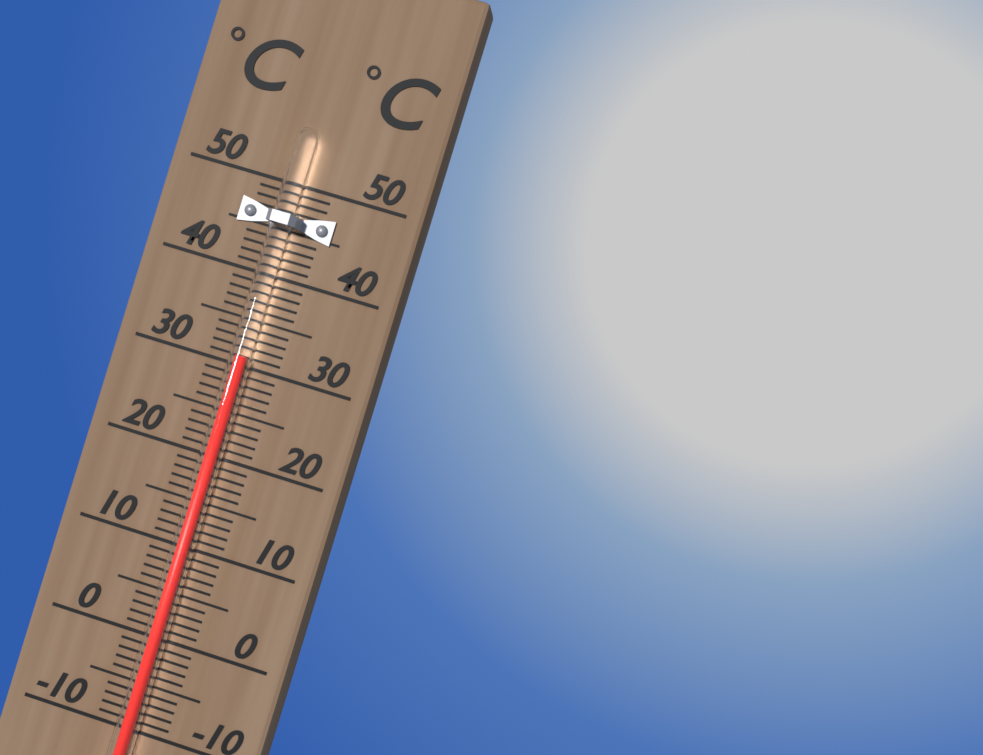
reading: 31 °C
